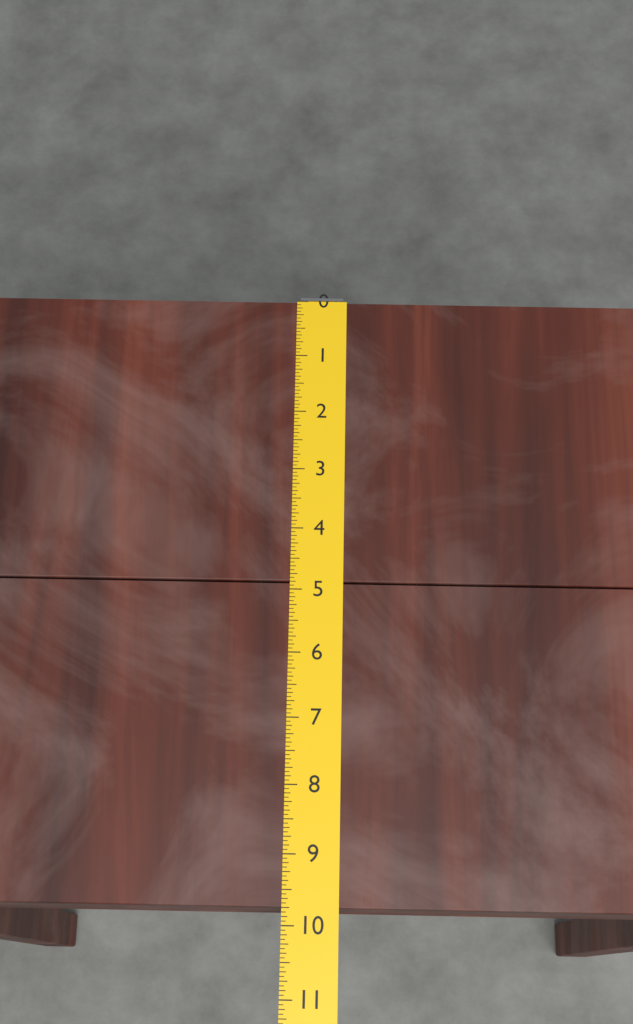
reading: 9.7500 (no unit)
